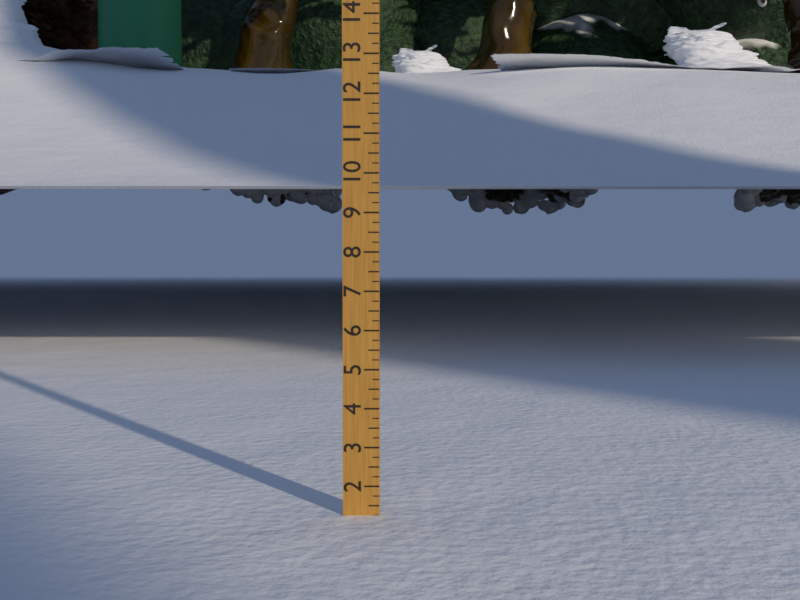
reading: 1.25 (no unit)
